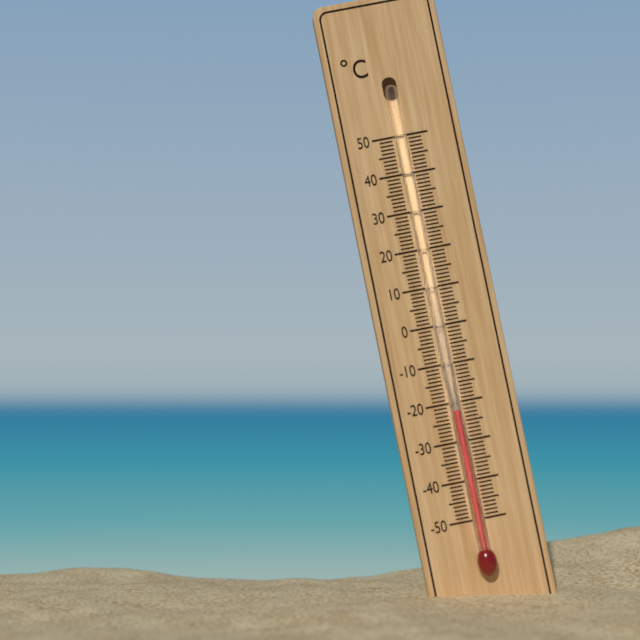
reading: -22 °C
